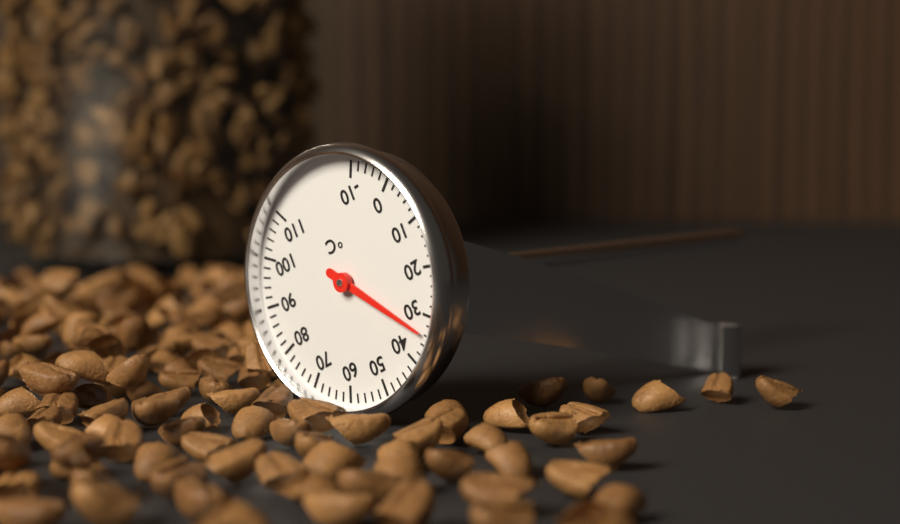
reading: 34 °C
